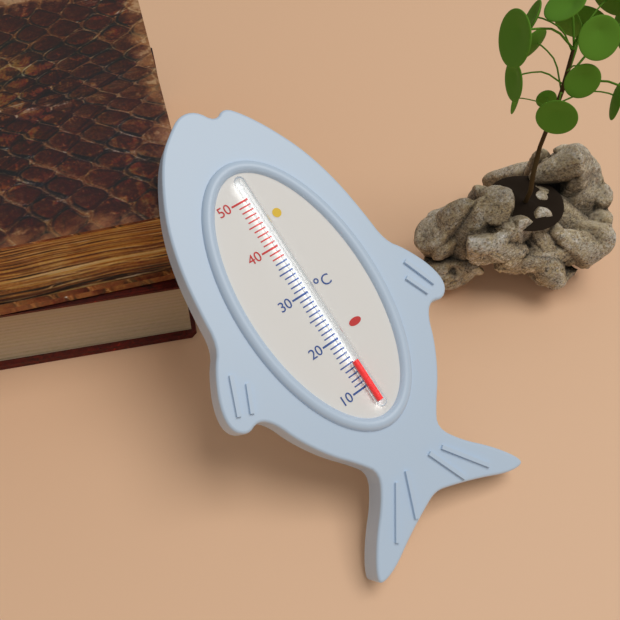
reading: 15 °C
